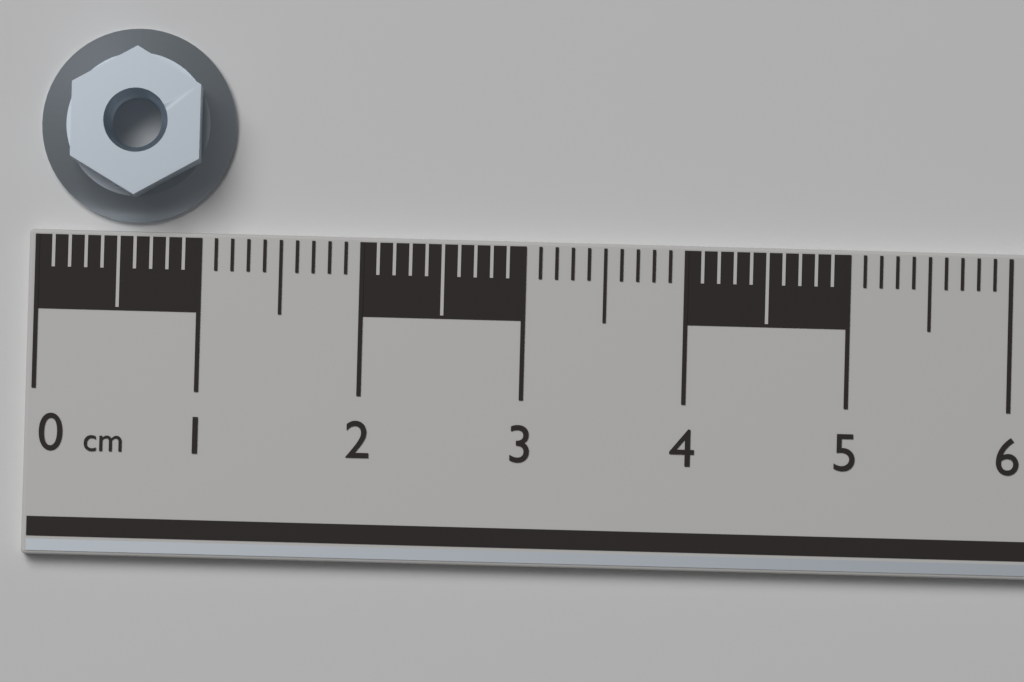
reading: 1.2 cm
